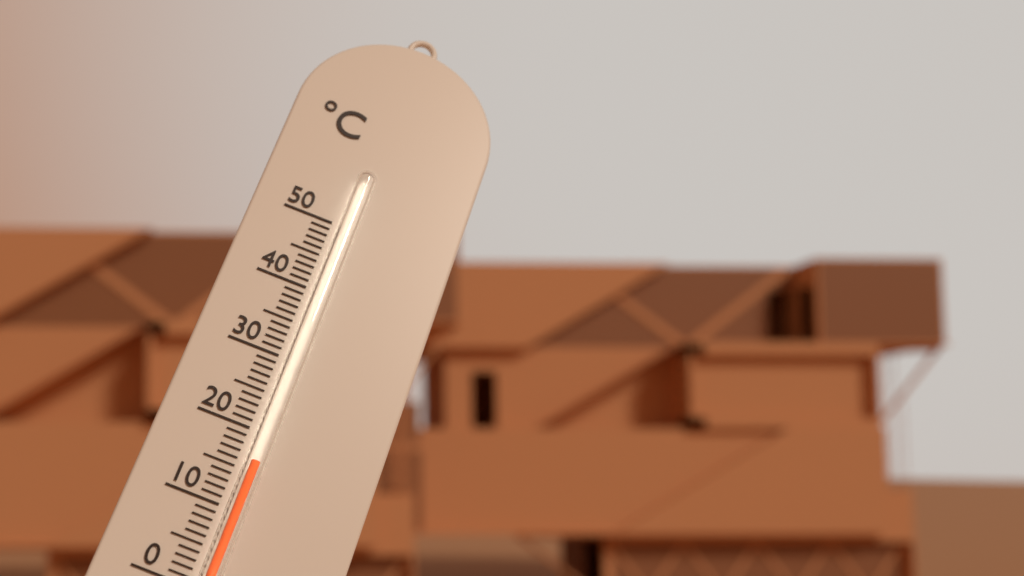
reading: 16 °C
